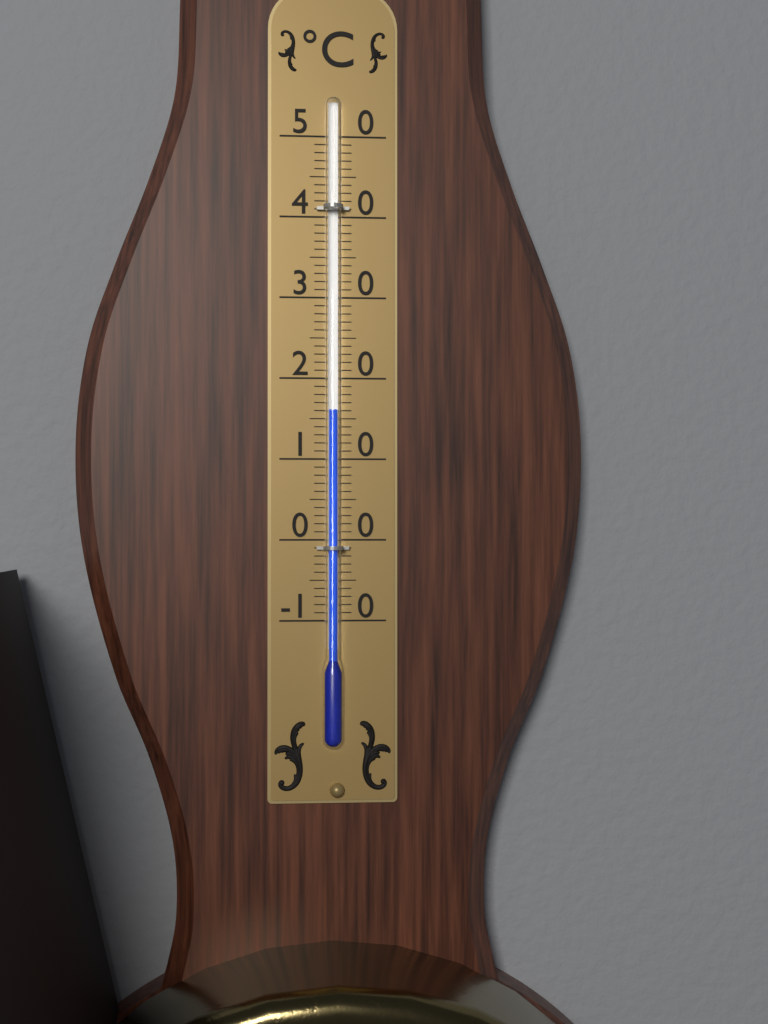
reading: 16 °C
